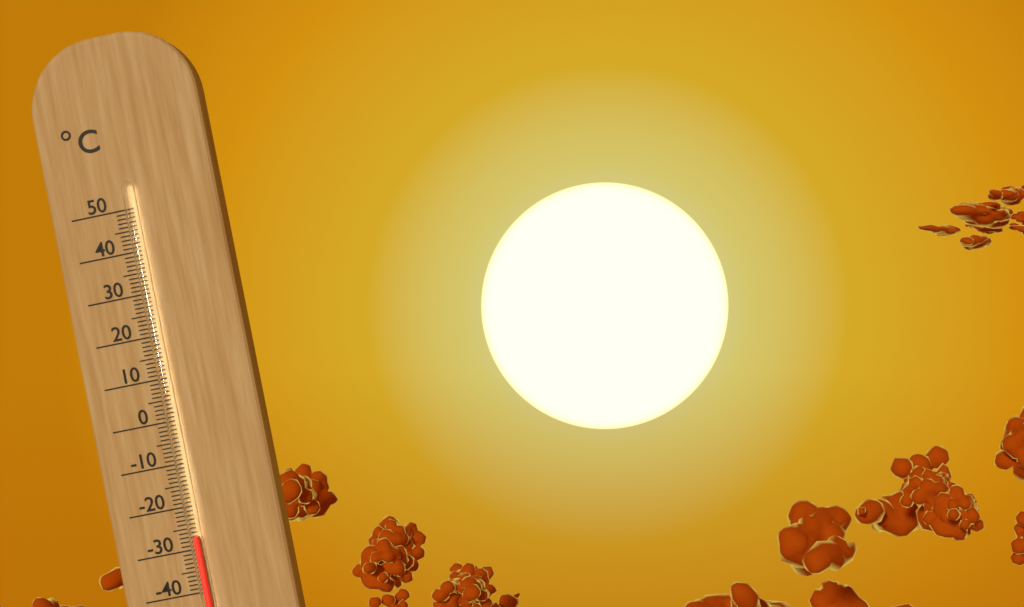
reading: -27 °C
